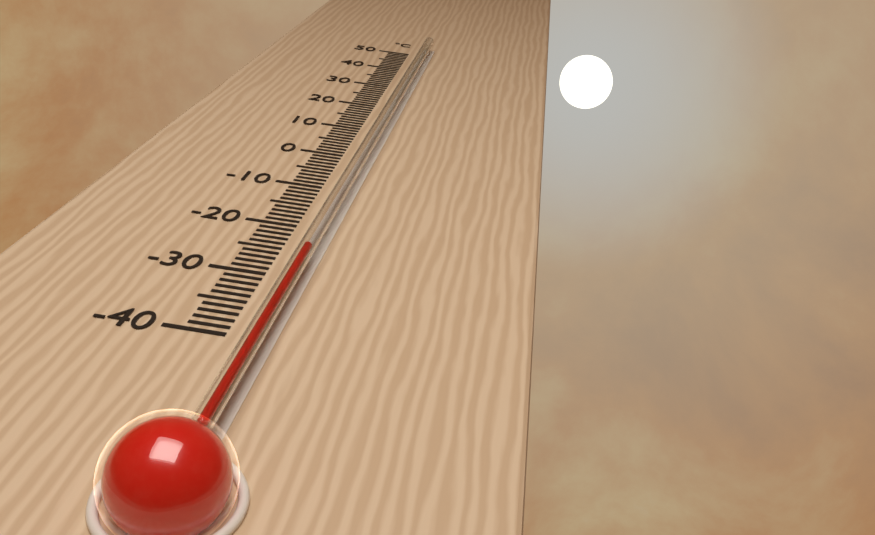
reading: -27 °C
